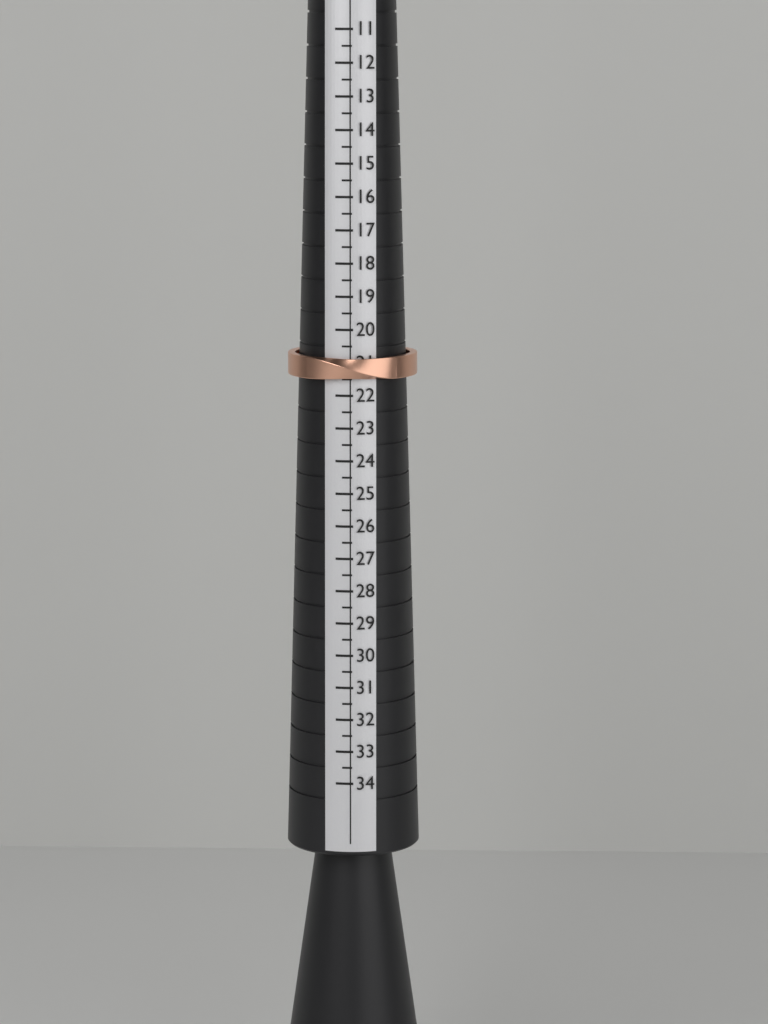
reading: 21.5 (no unit)
